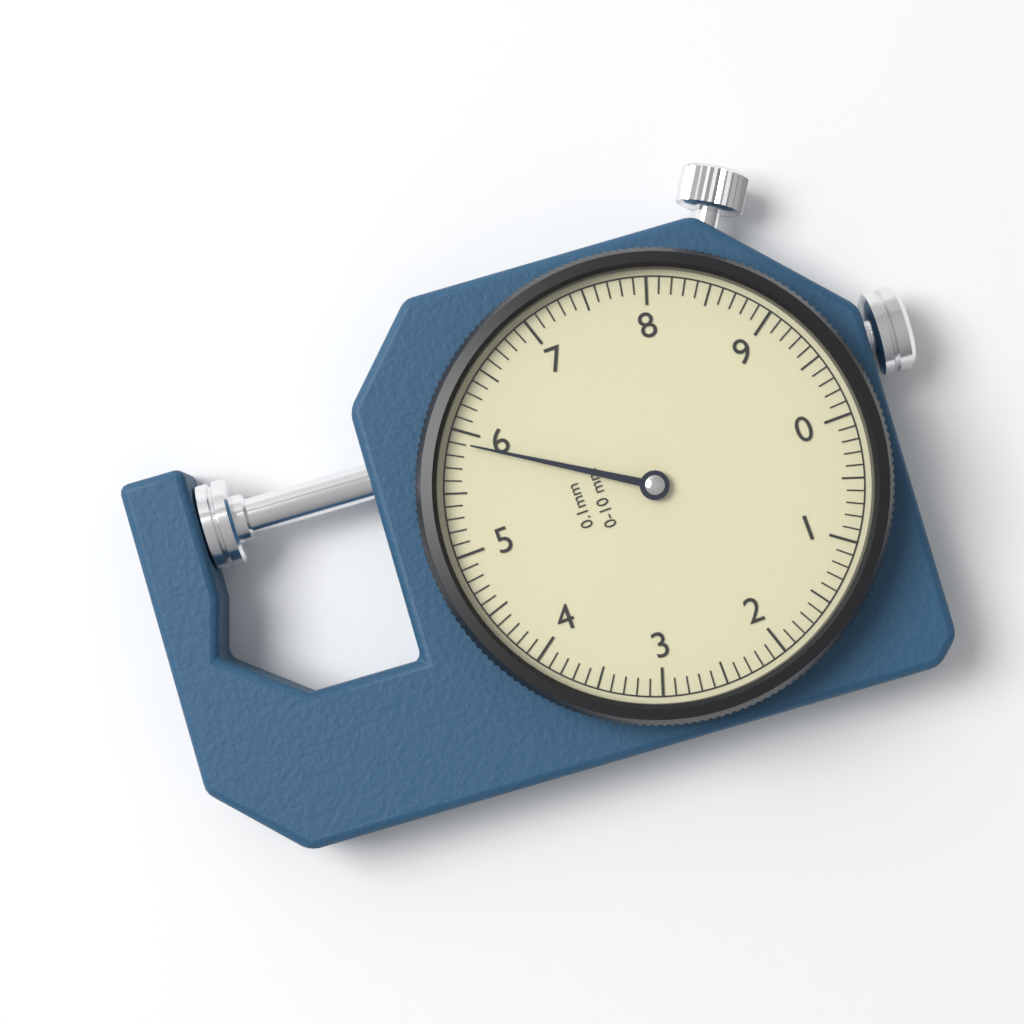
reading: 5.9 mm
